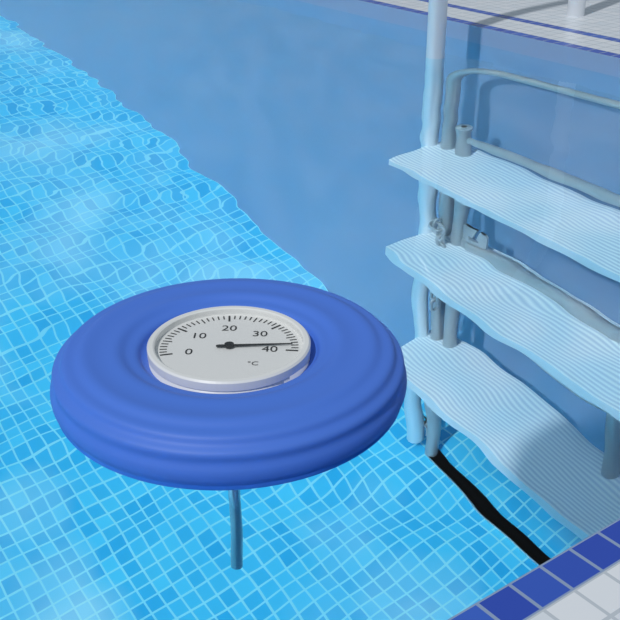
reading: 38 °C
